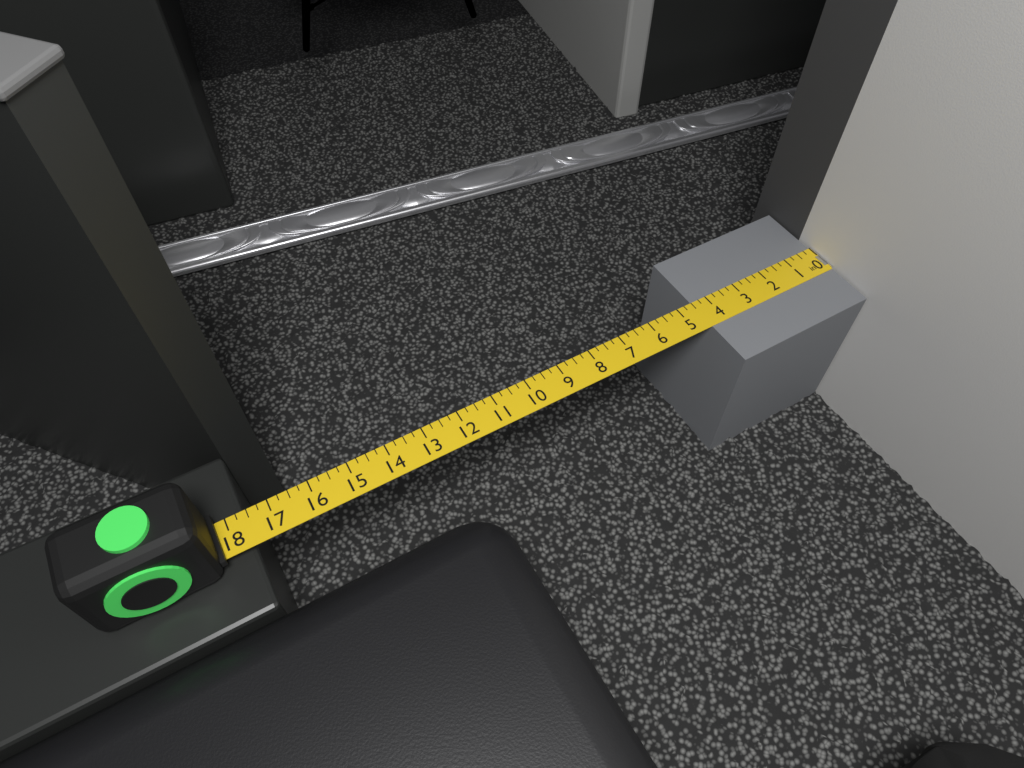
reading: 4.50 in
